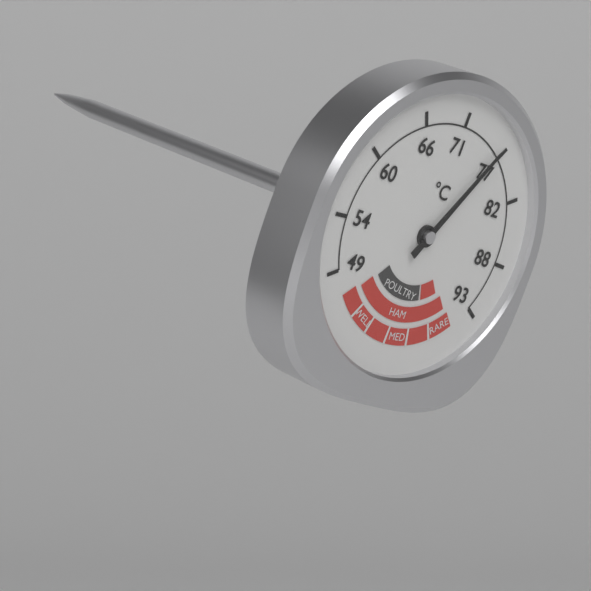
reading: 76.5 °C
